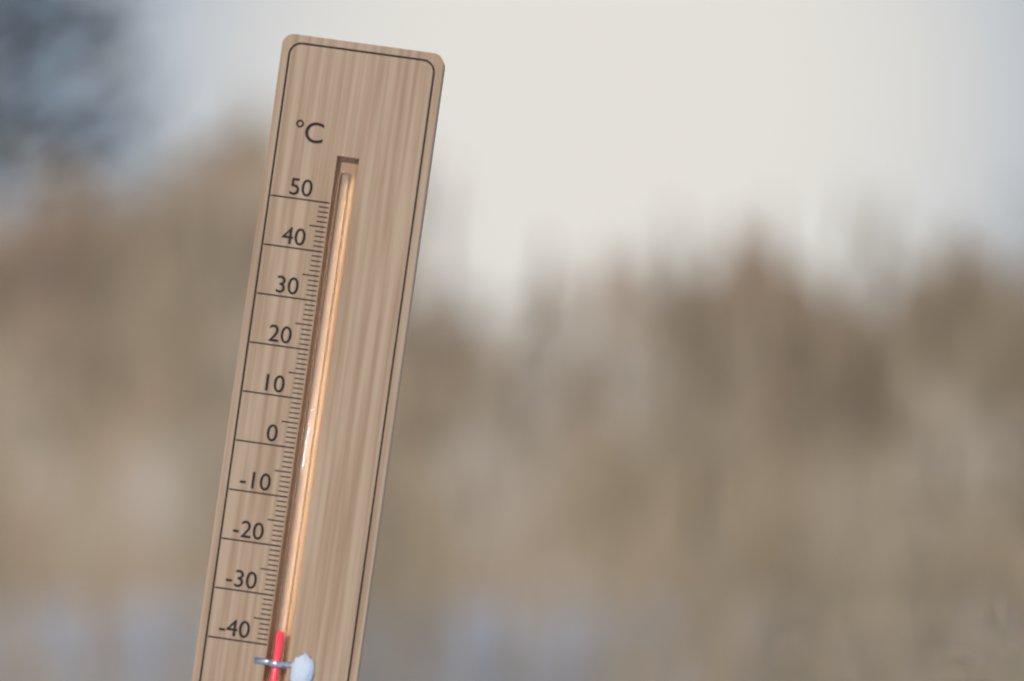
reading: -37 °C
